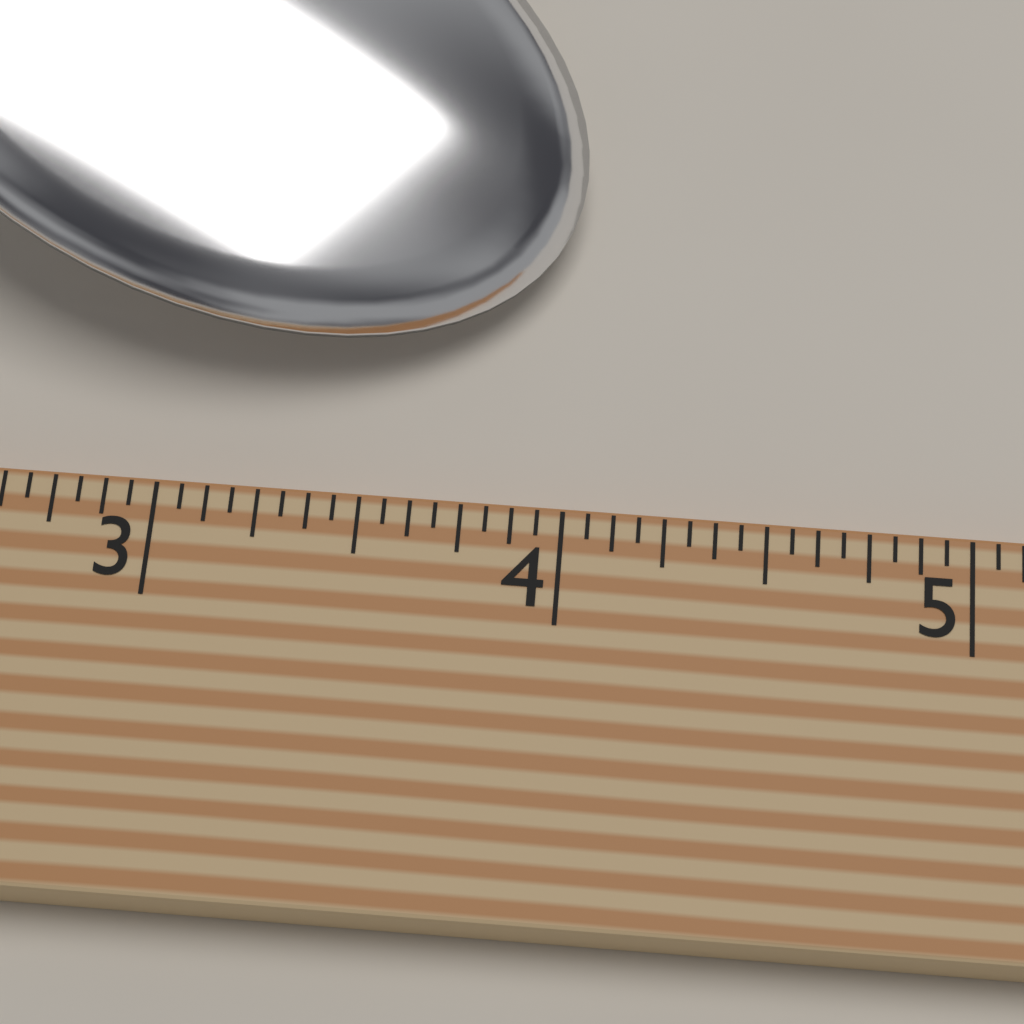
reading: 4.0000 (no unit)
